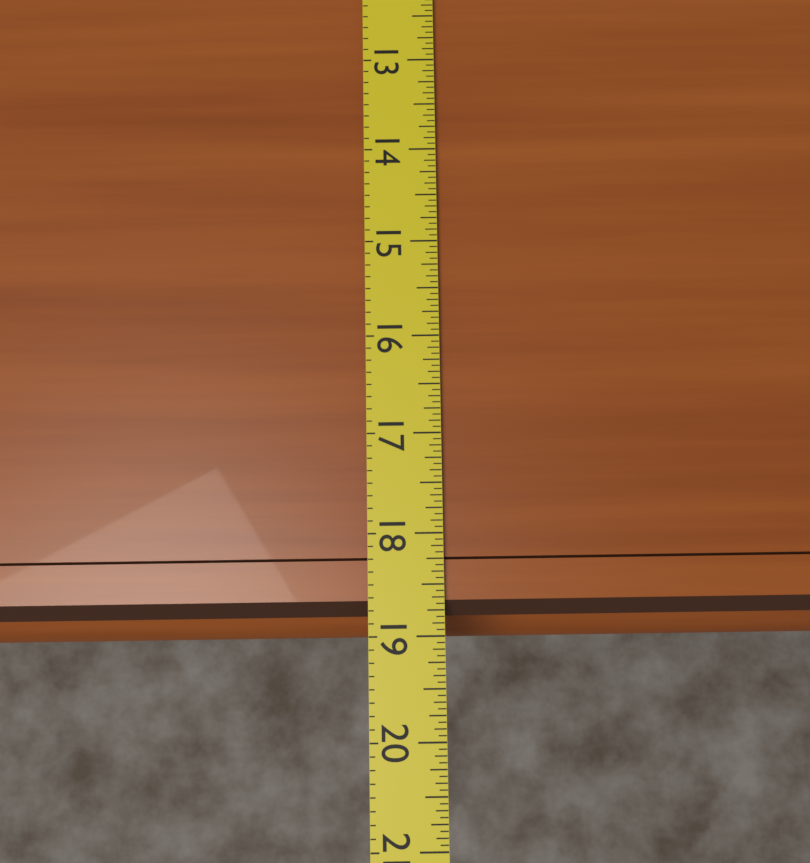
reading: 18.8125 (no unit)
